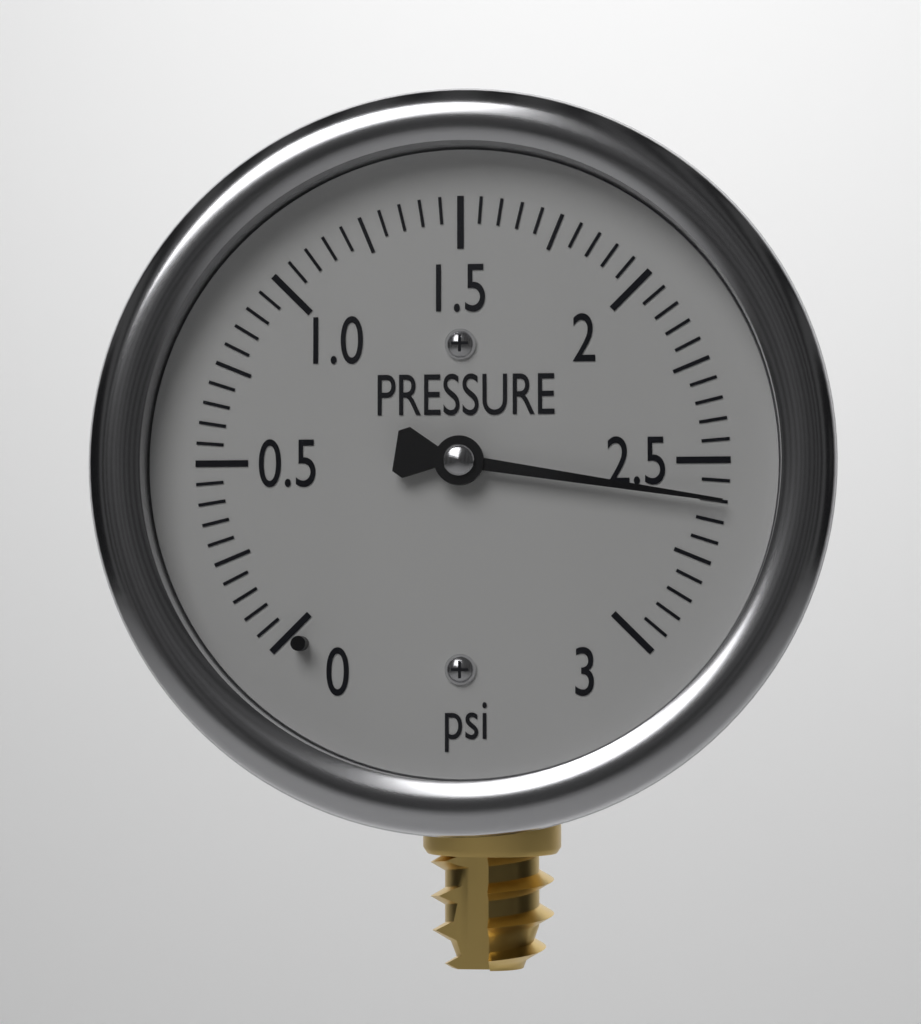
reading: 2.60 psi
